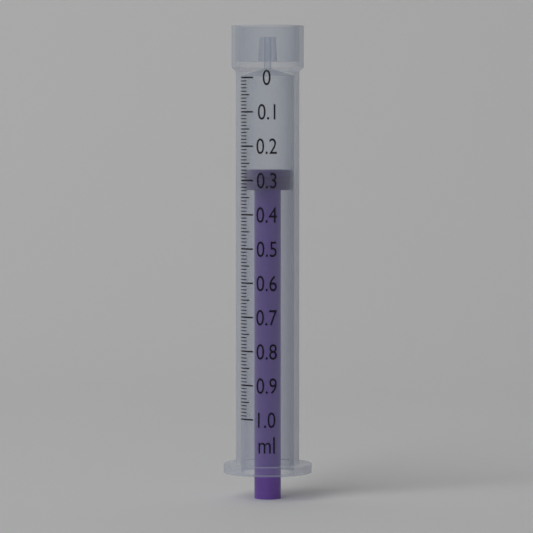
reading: 0.27 ml
